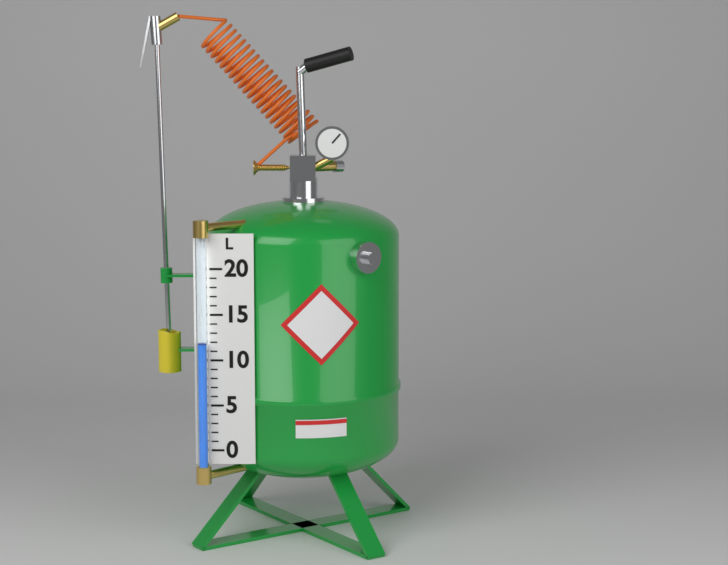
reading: 12 L
